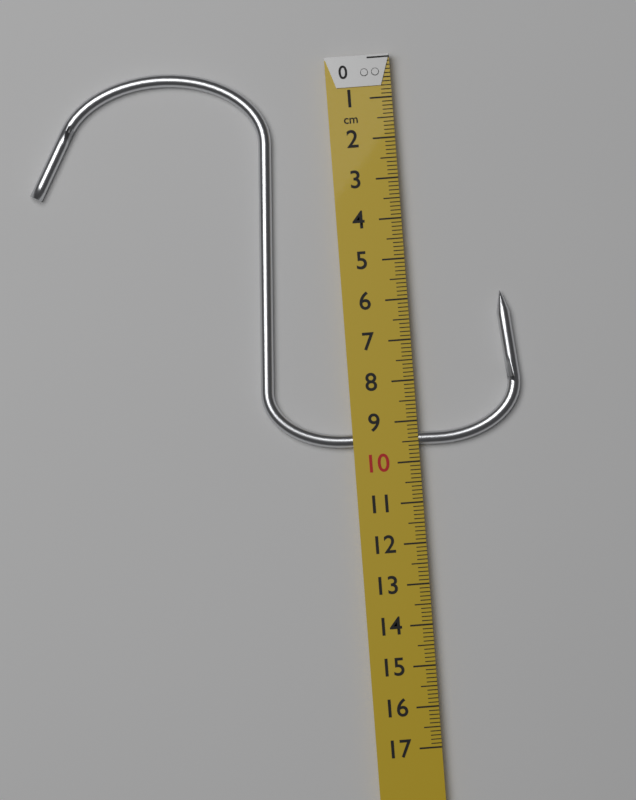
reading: 9.6 cm
